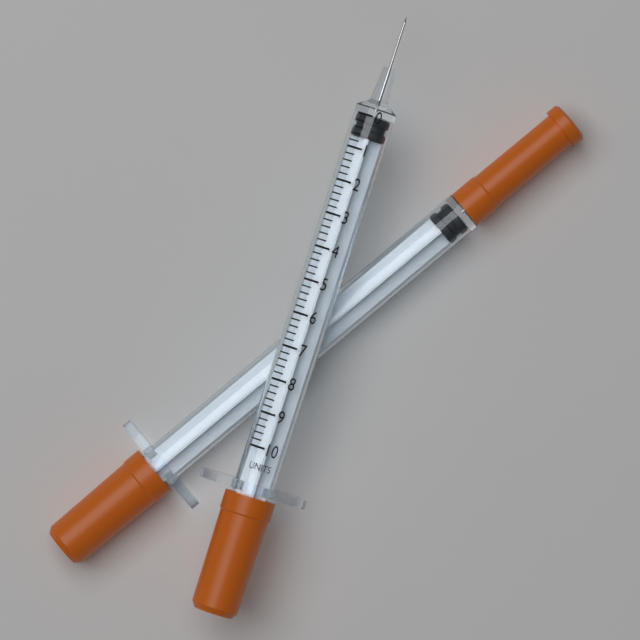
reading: 0.0 units
